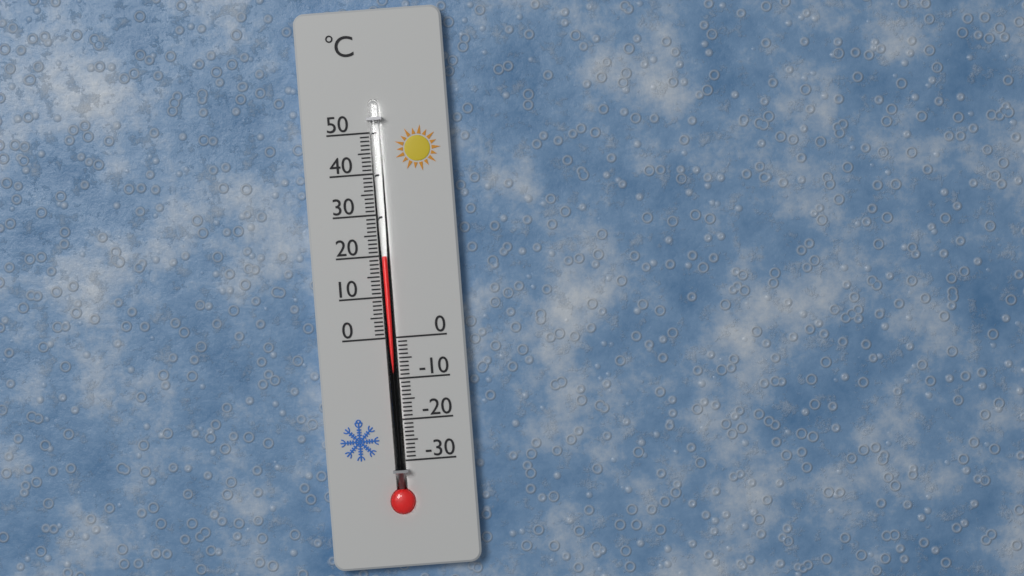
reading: 20 °C
